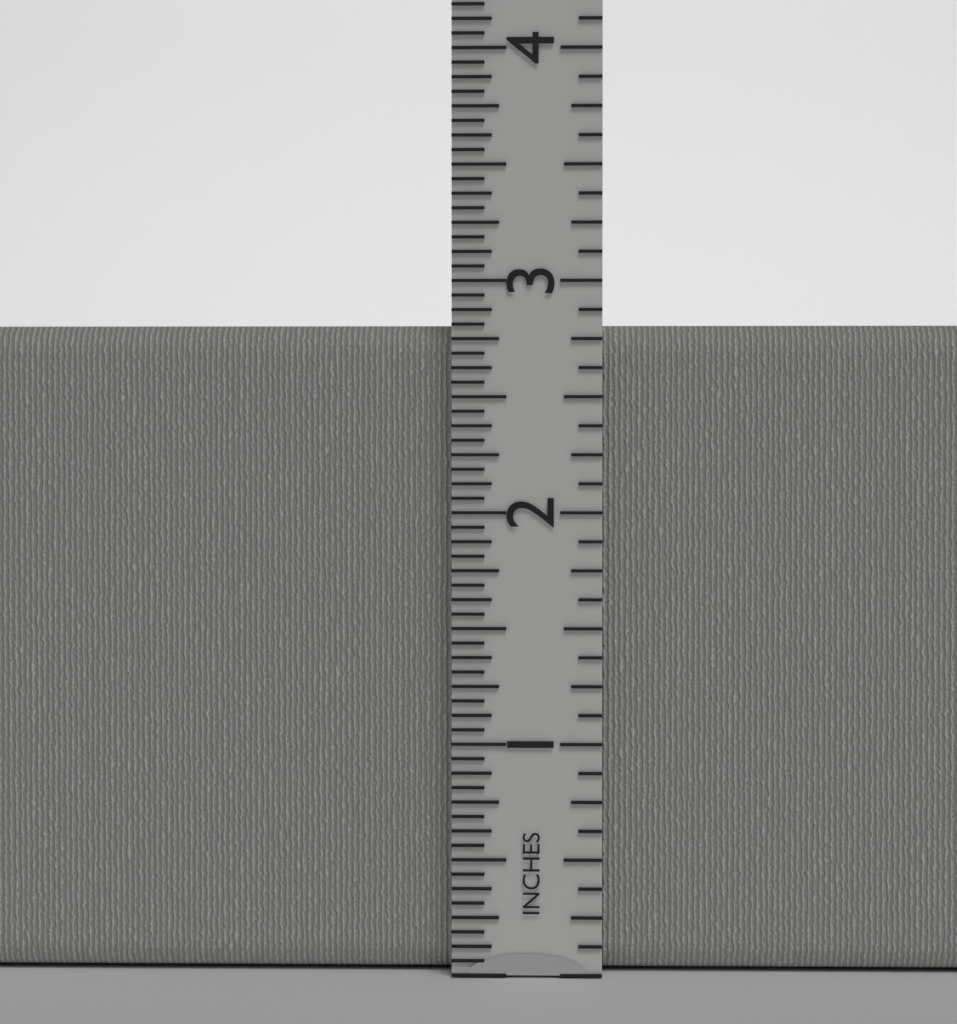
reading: 2.8125 in
